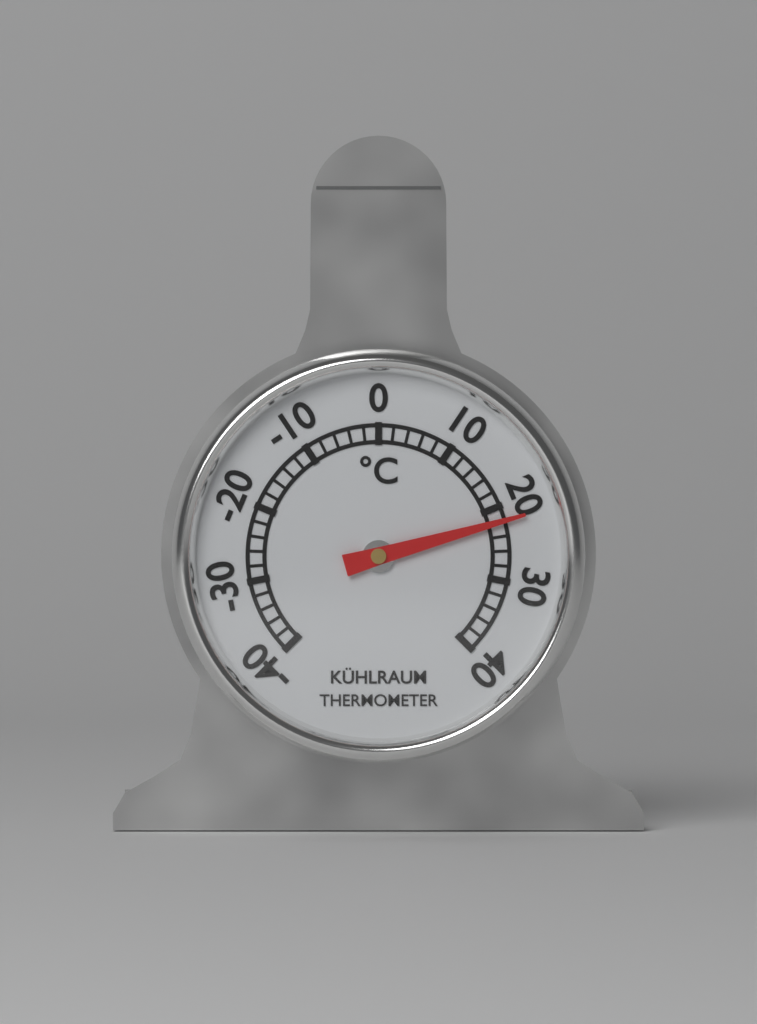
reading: 22 °C
